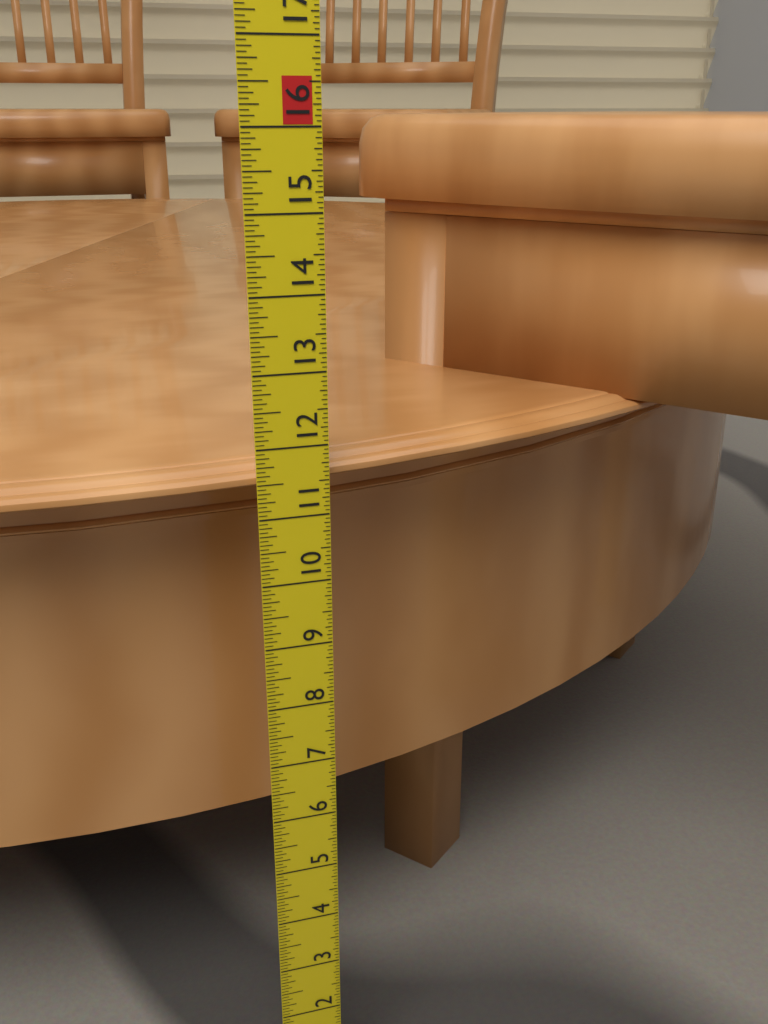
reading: 11.6875 in
